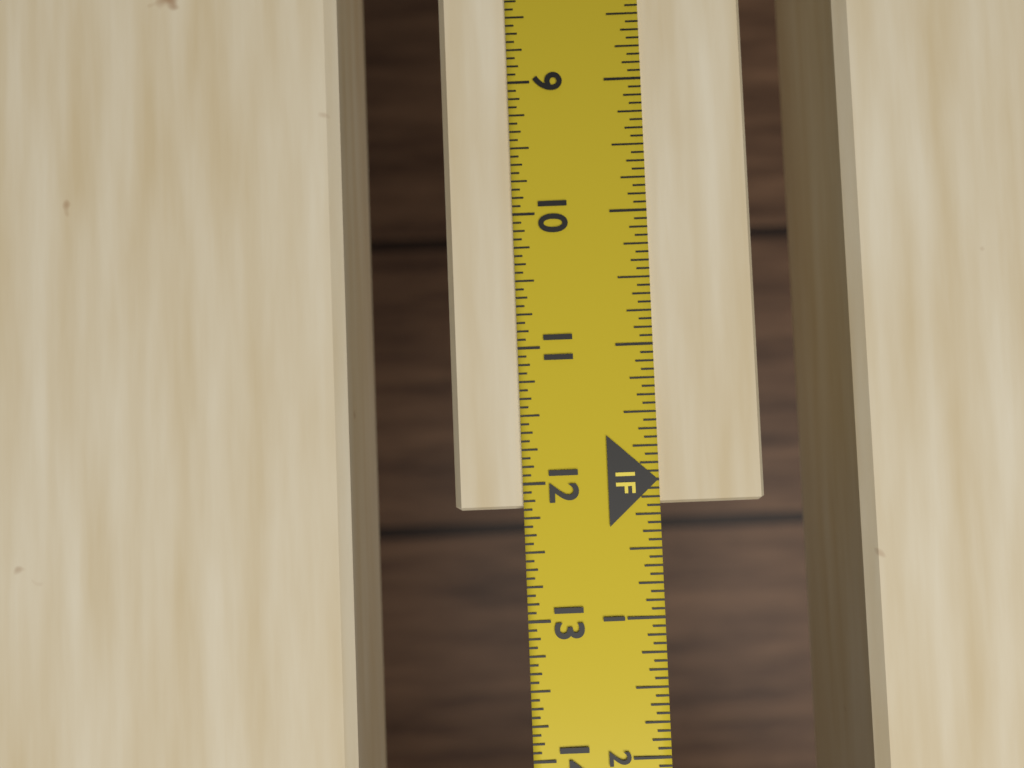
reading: 12.1875 in
